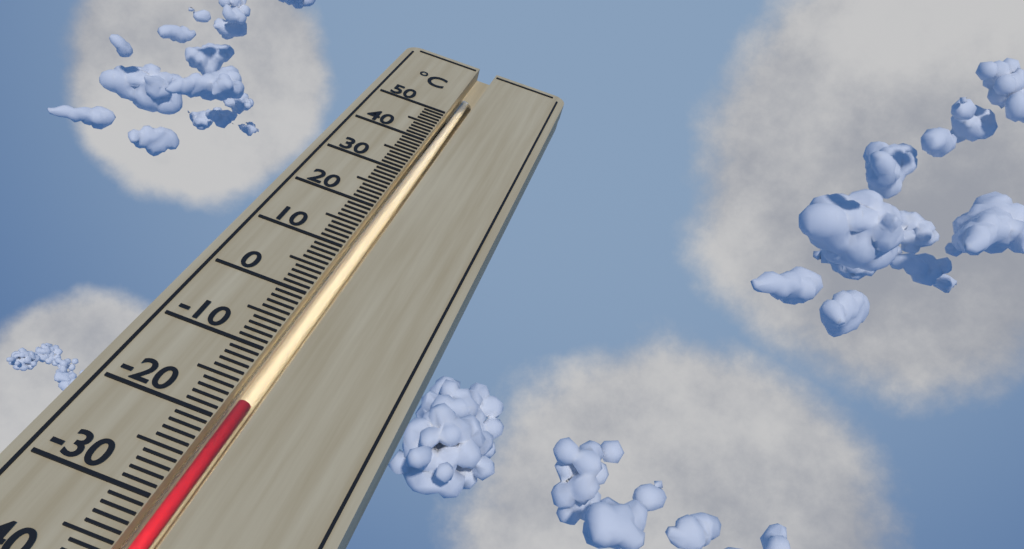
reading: -17 °C
